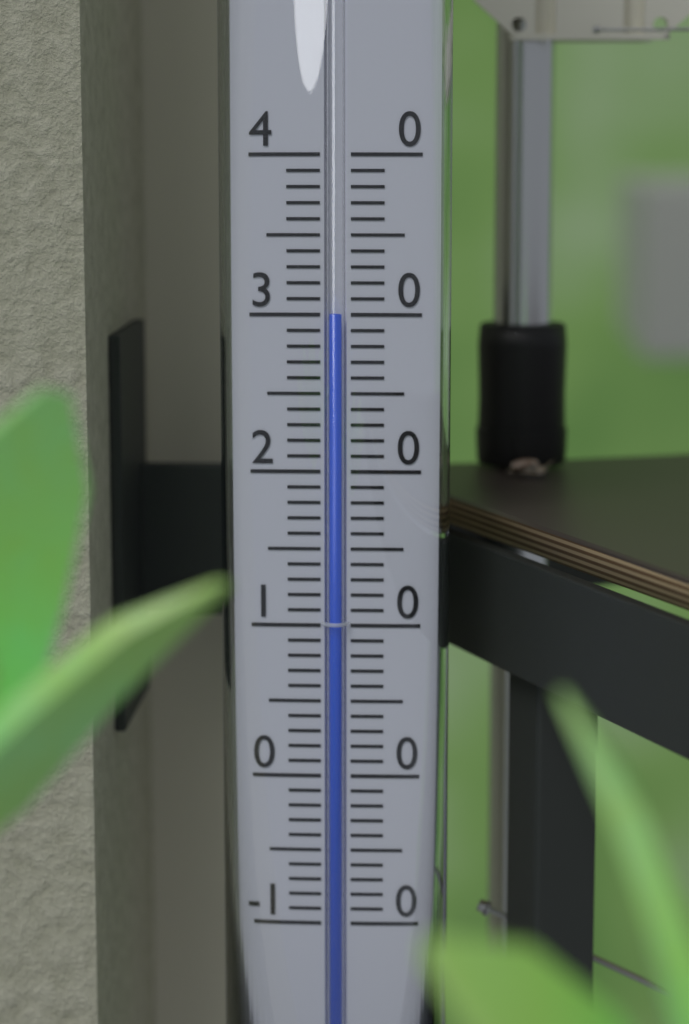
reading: 30 (no unit)
